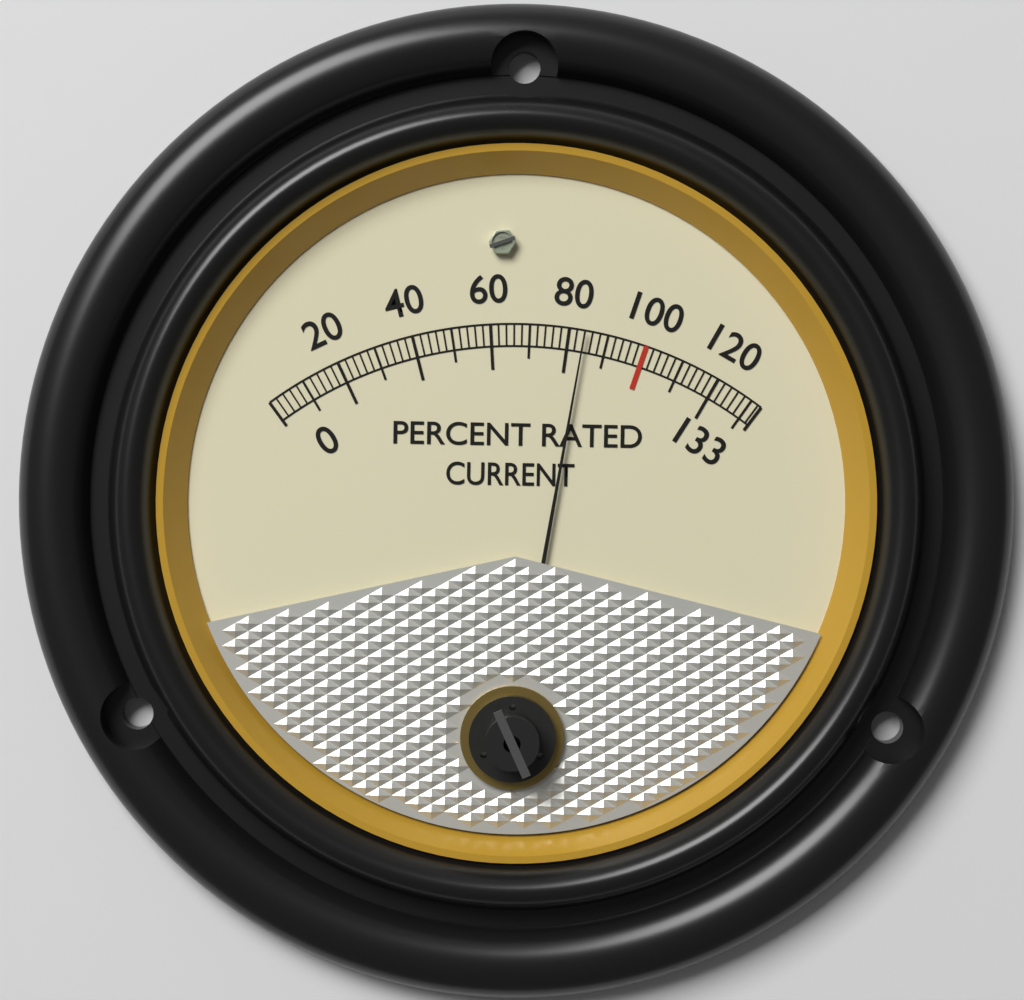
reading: 84 %
